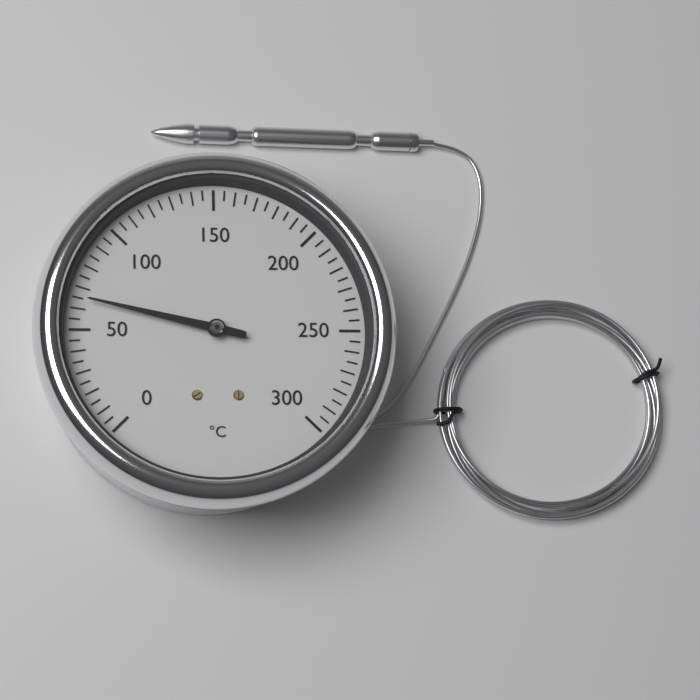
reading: 65 °C
